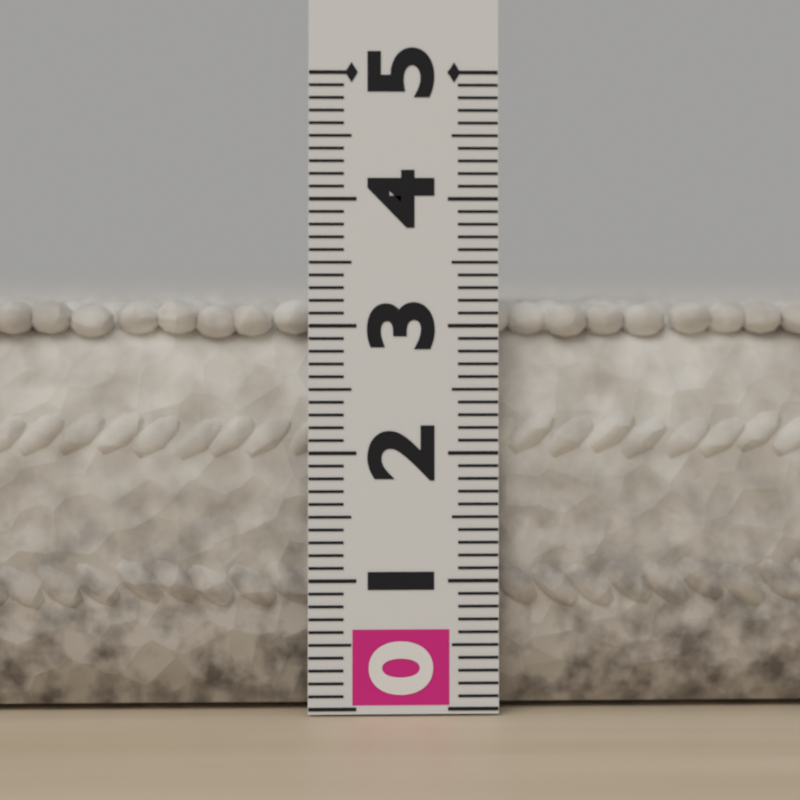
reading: 3.2 (no unit)
